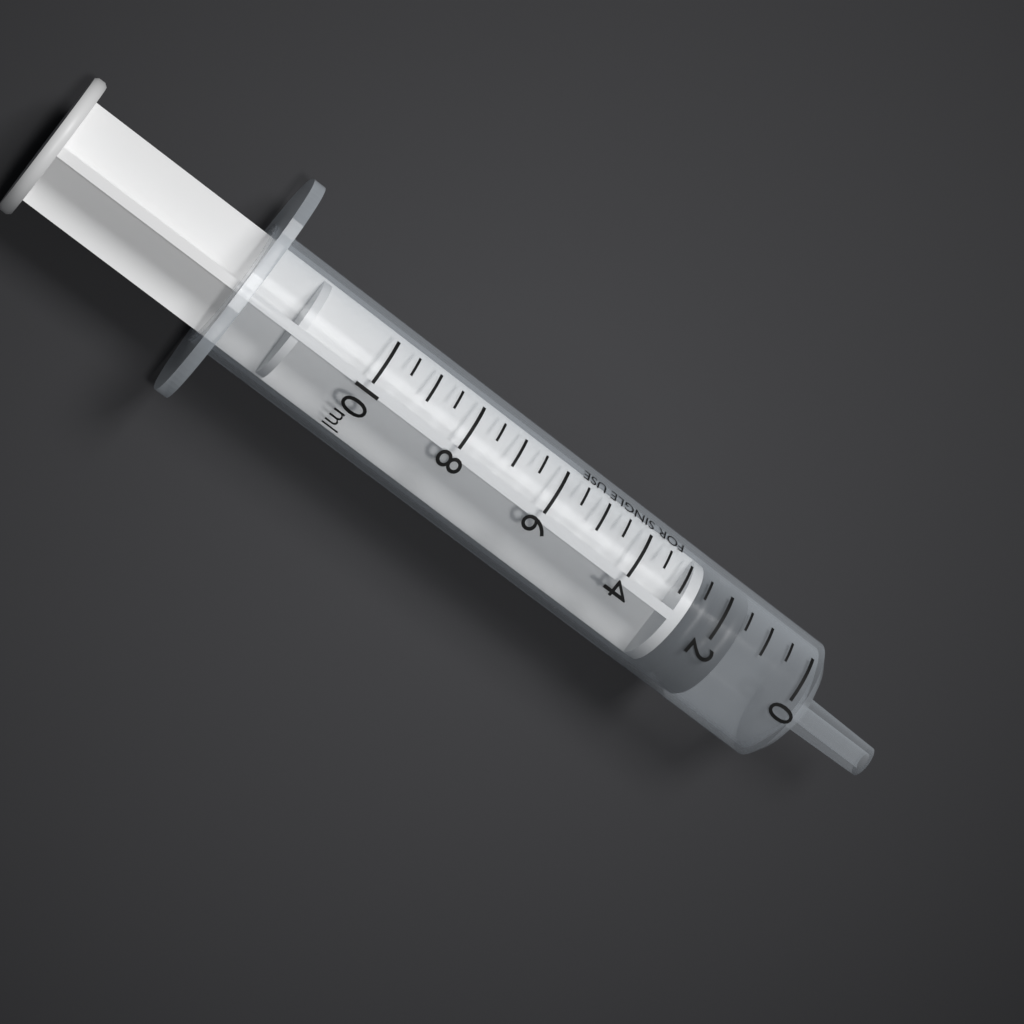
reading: 1.5 ml
